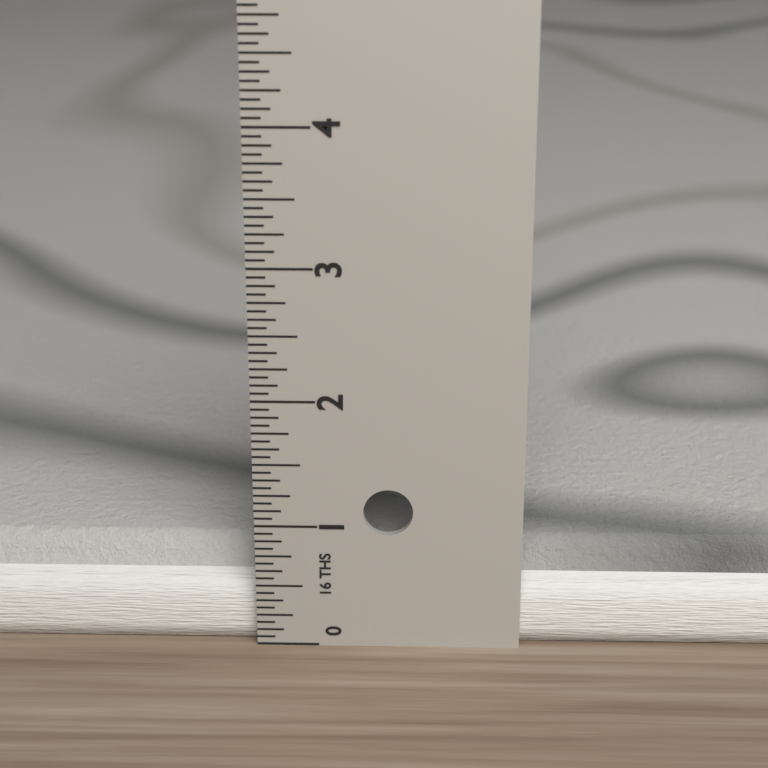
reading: 0.7500 in
